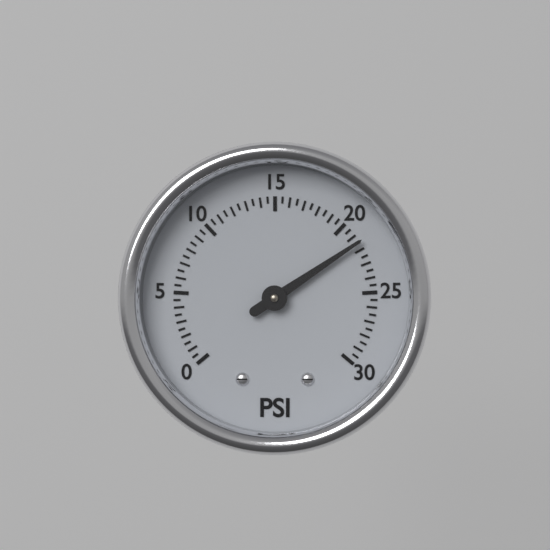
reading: 21.5 psi
